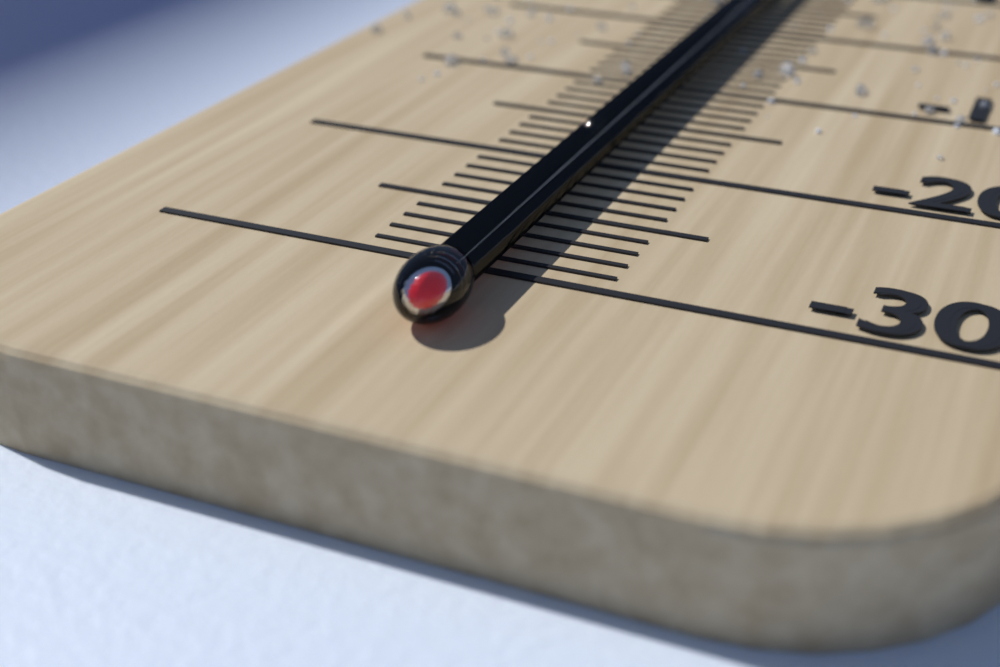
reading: -28 °C
